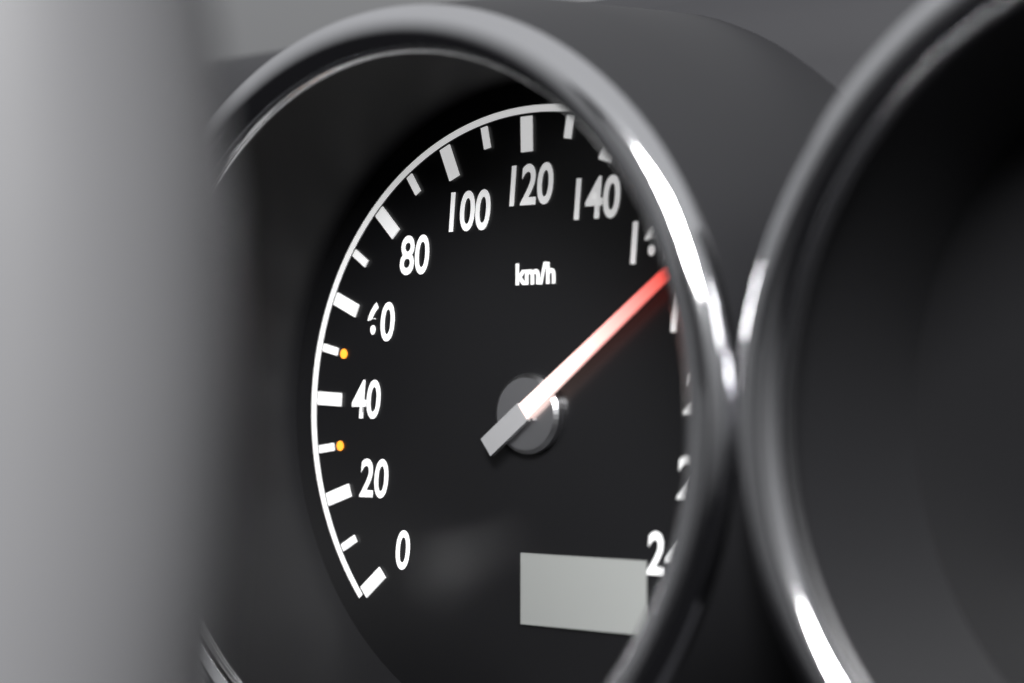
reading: 170 km/h
